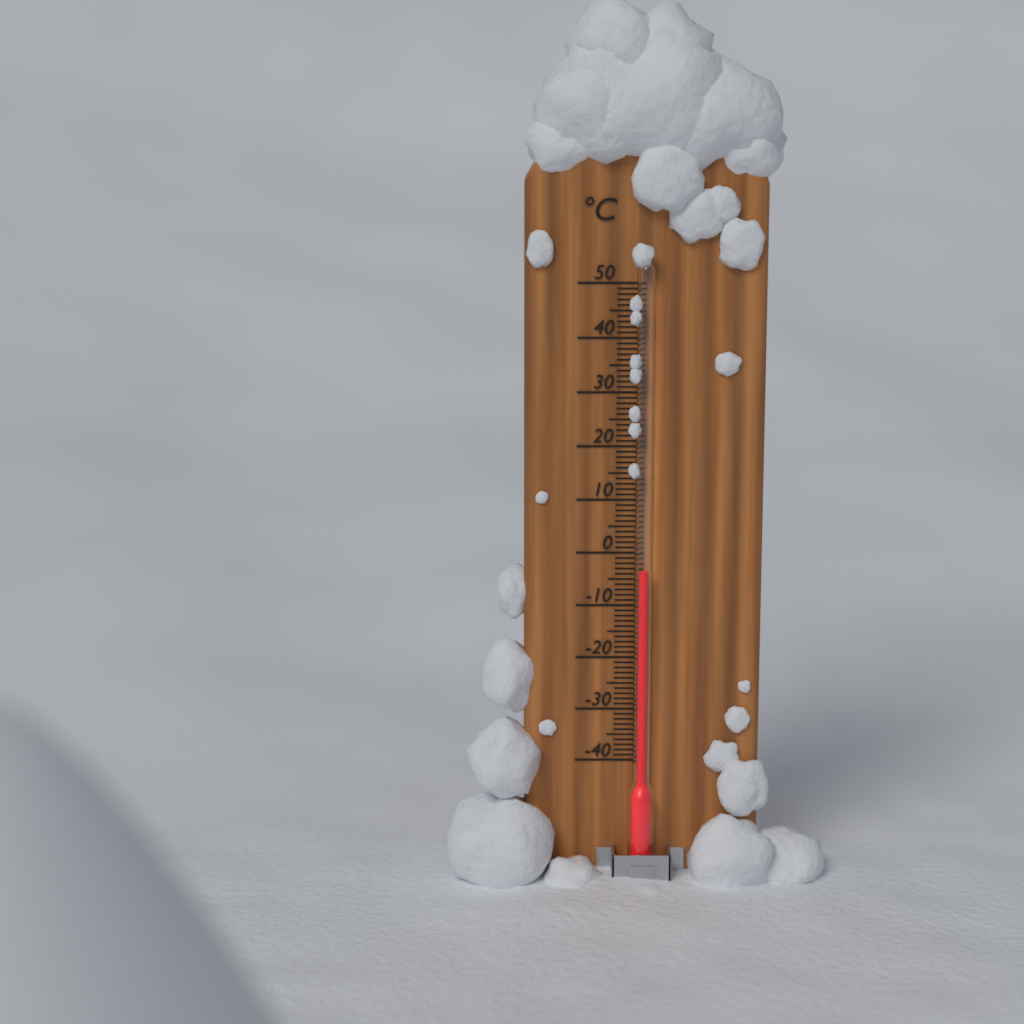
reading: -3 °C
